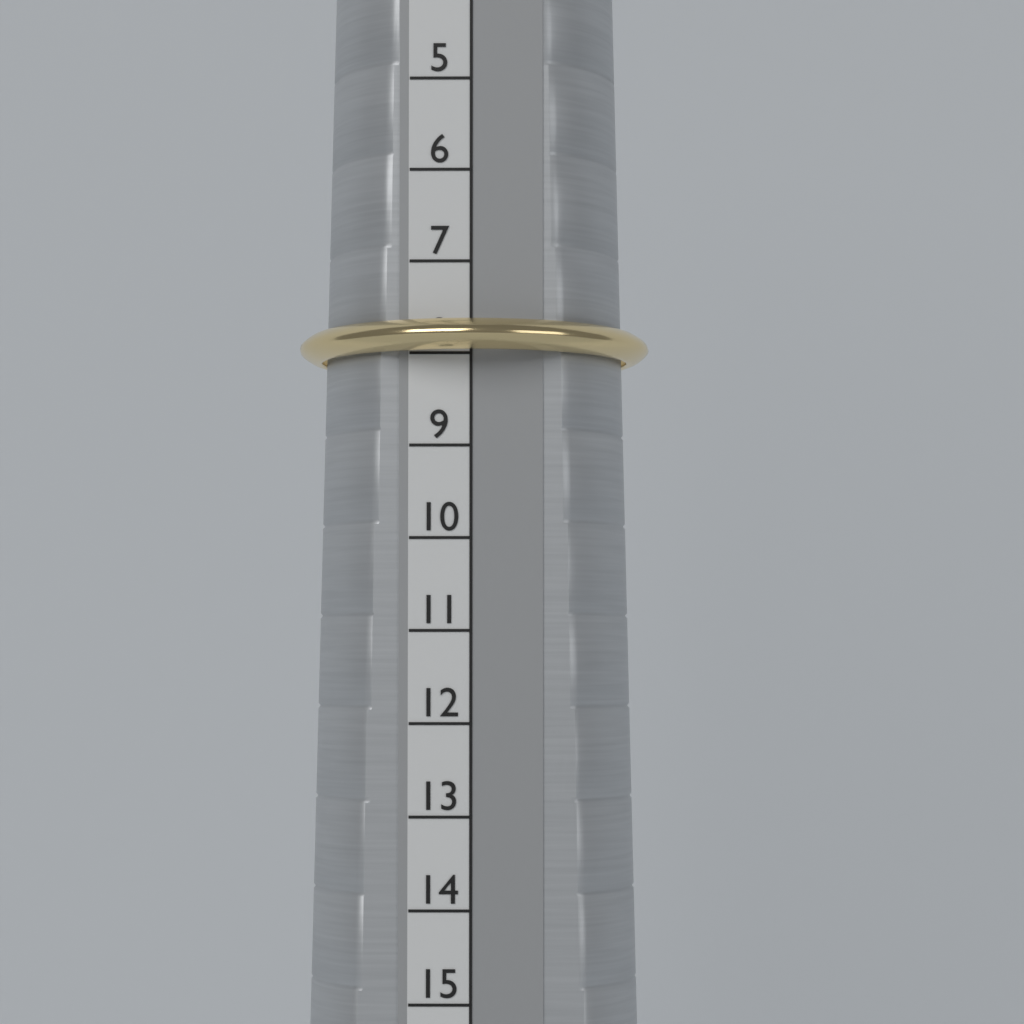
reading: 8 (no unit)
